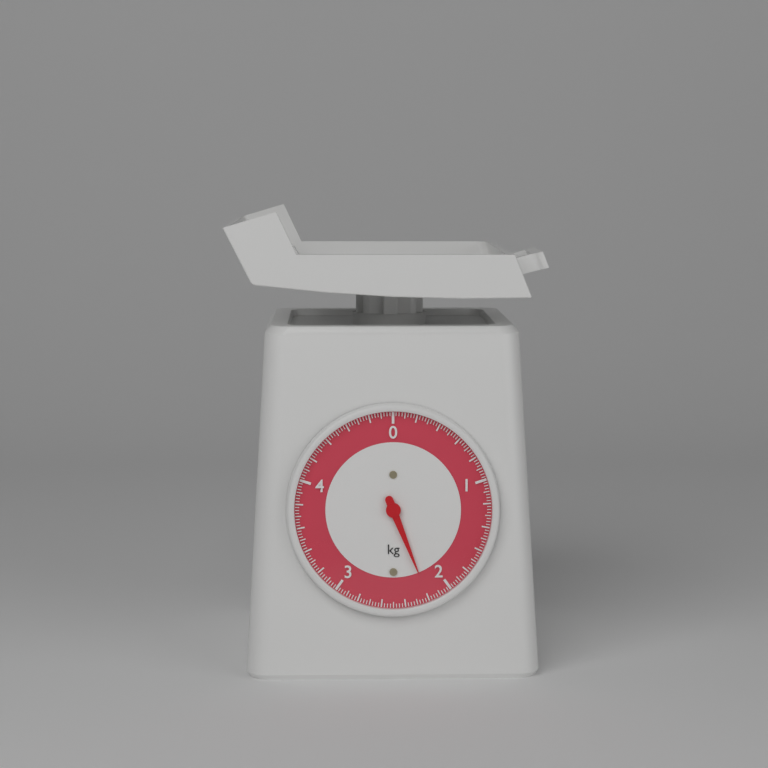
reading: 2.200 kg
